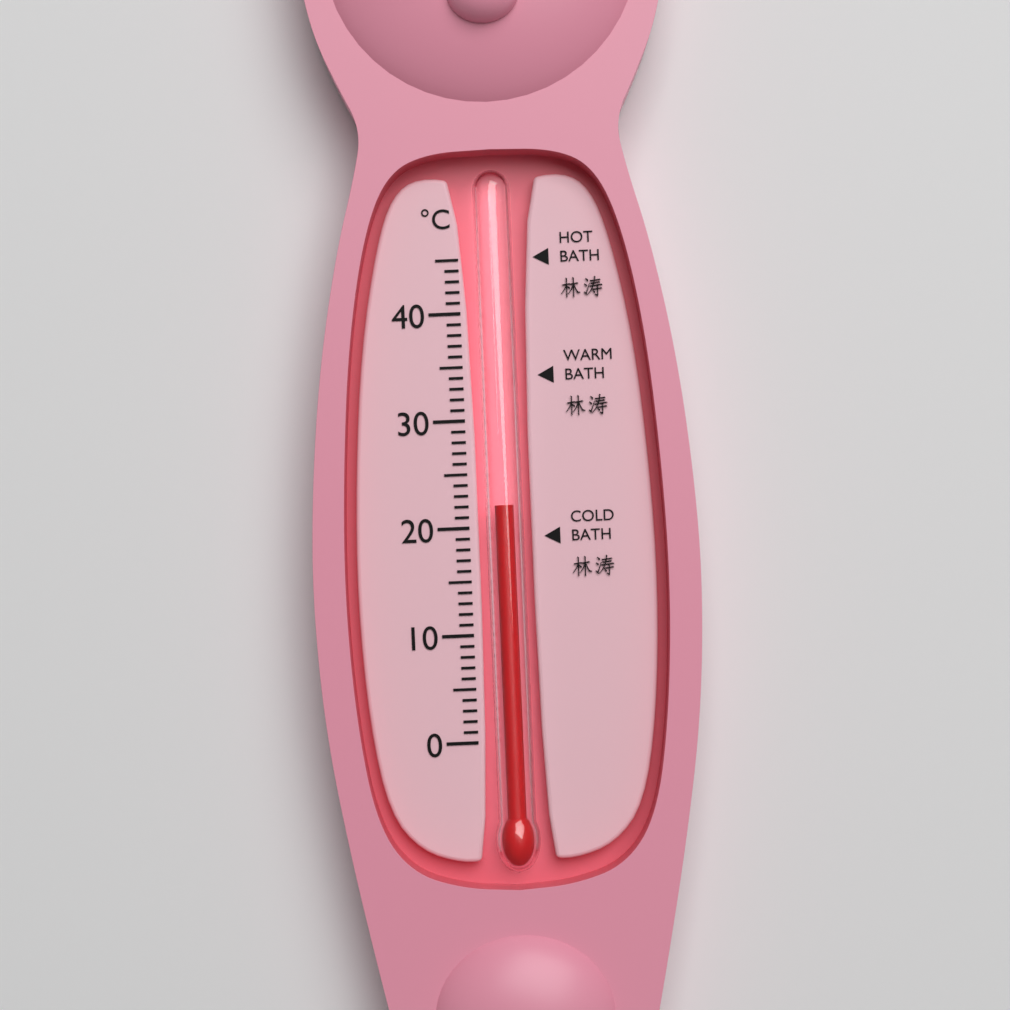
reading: 22 °C
